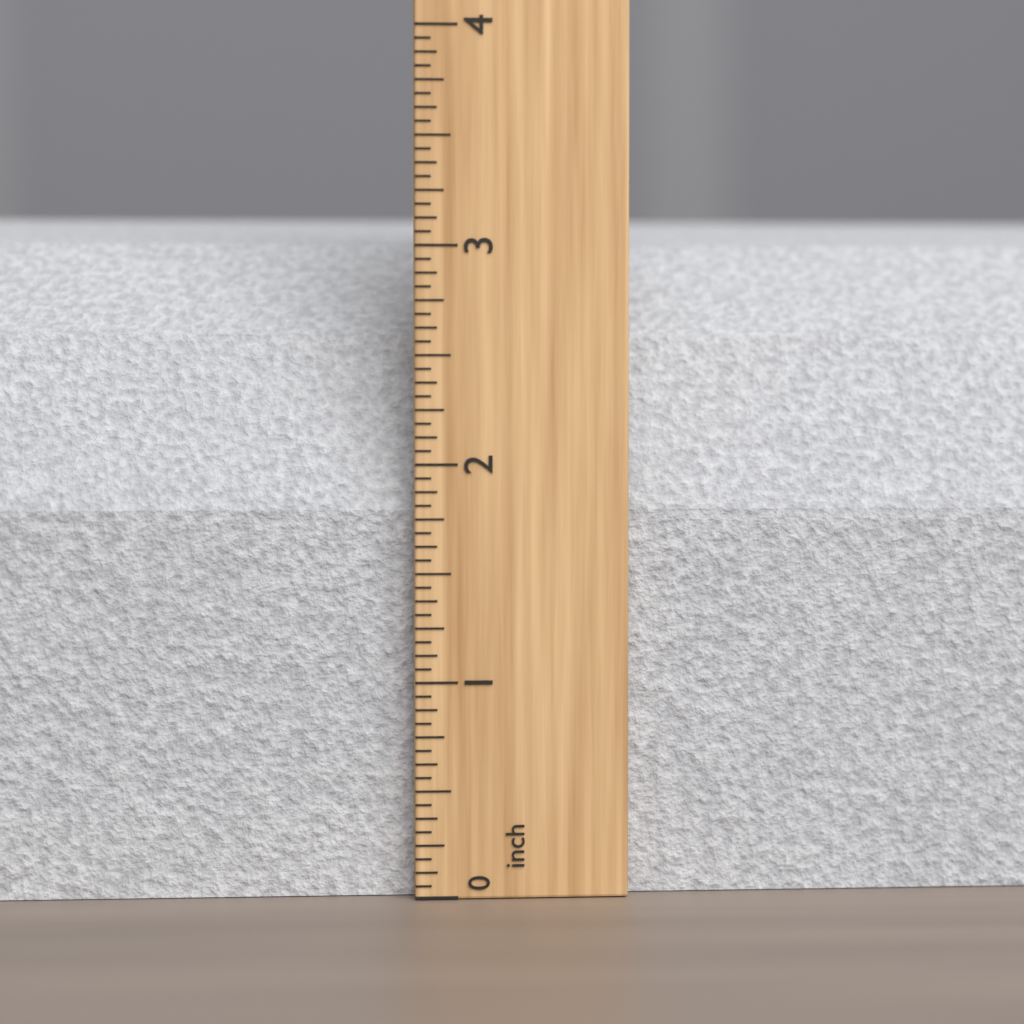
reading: 3.2500 inch
